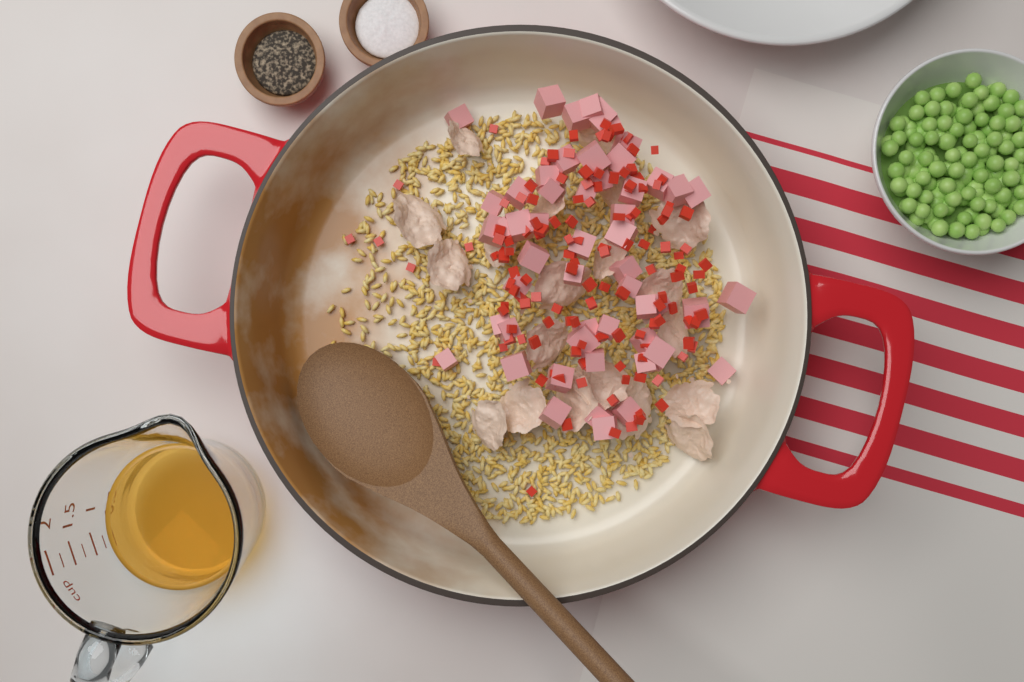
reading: 0.75 cup
